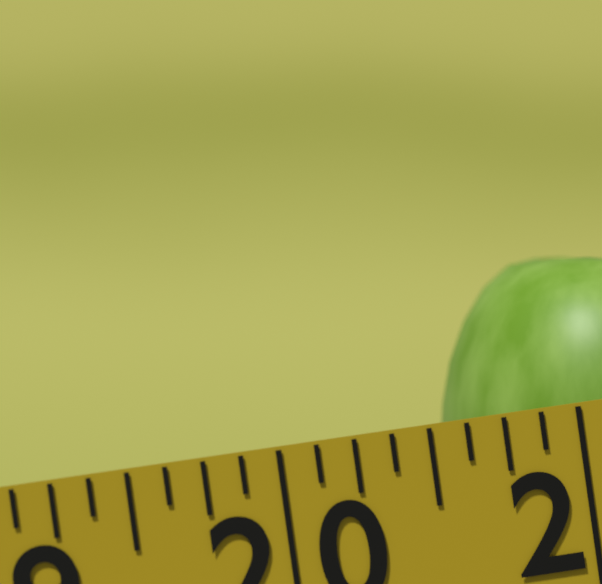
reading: 20.625 (no unit)
